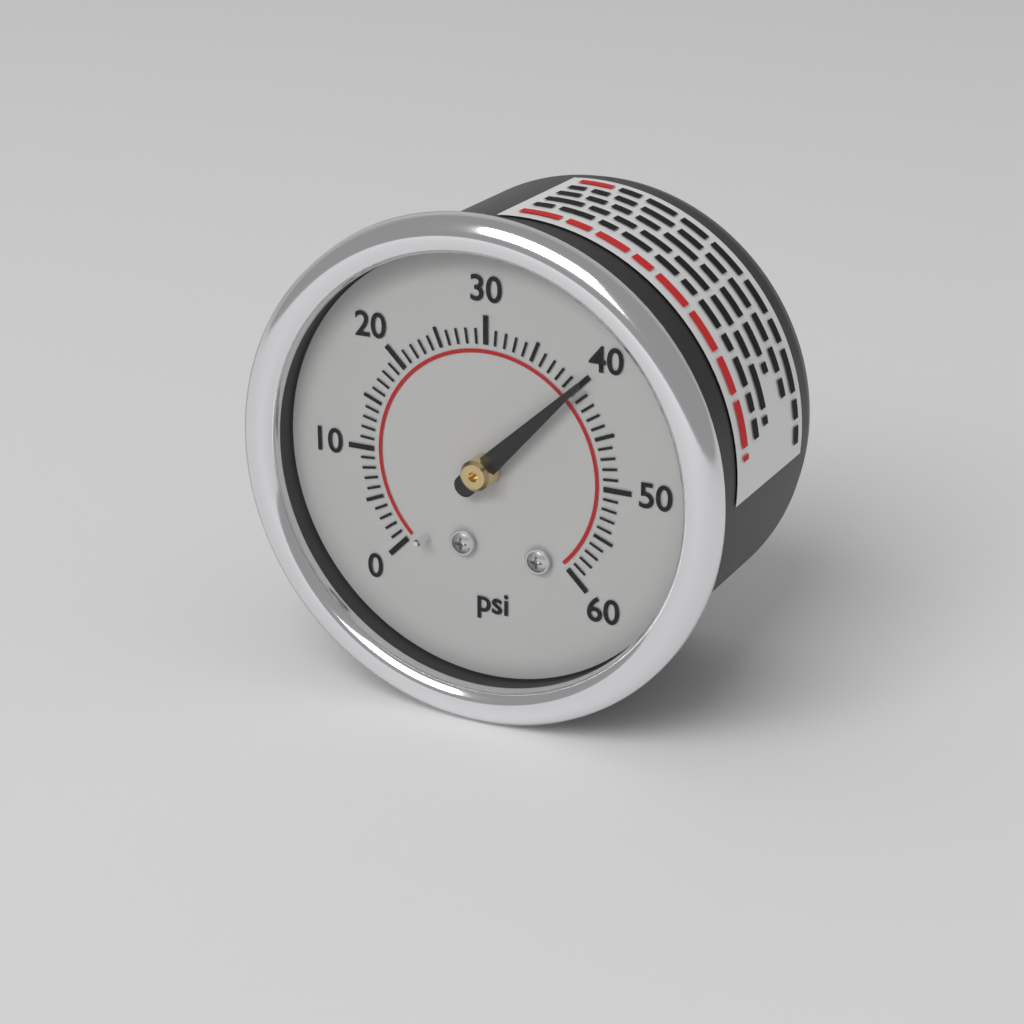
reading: 40 psi
